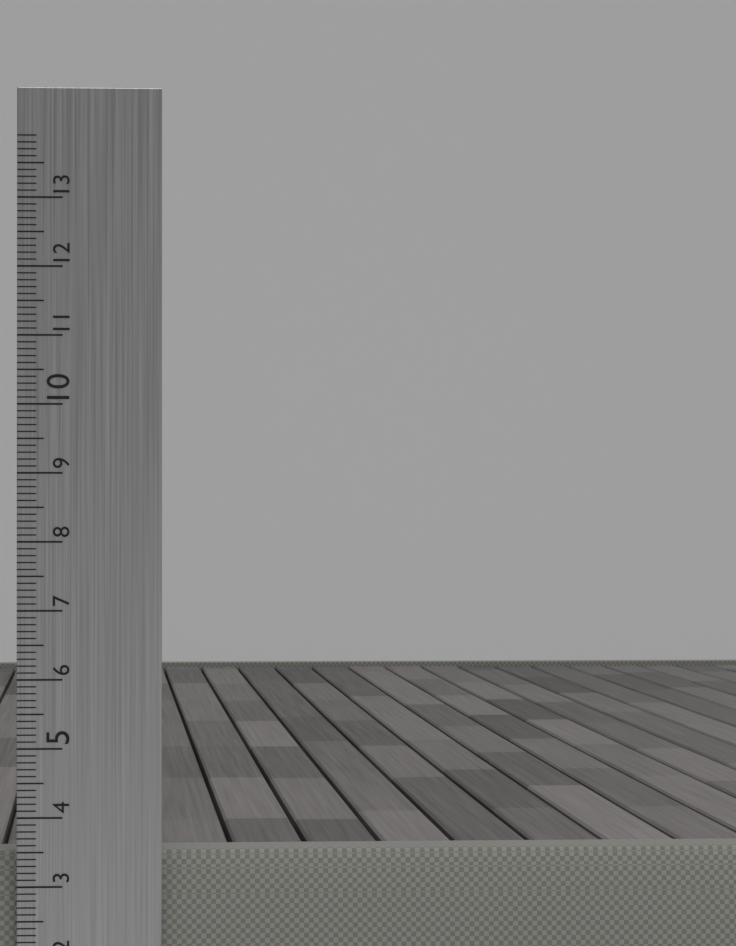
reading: 3.5 cm
